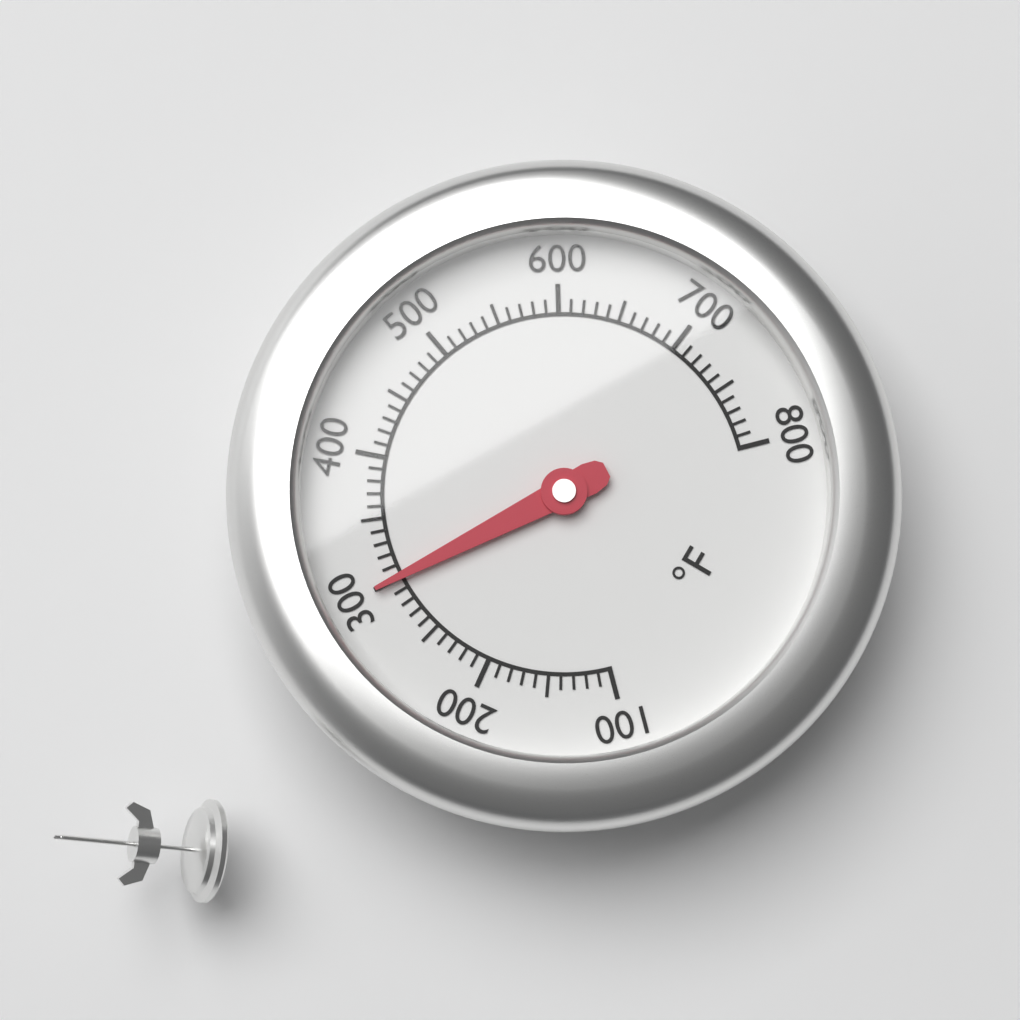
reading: 300 °F
